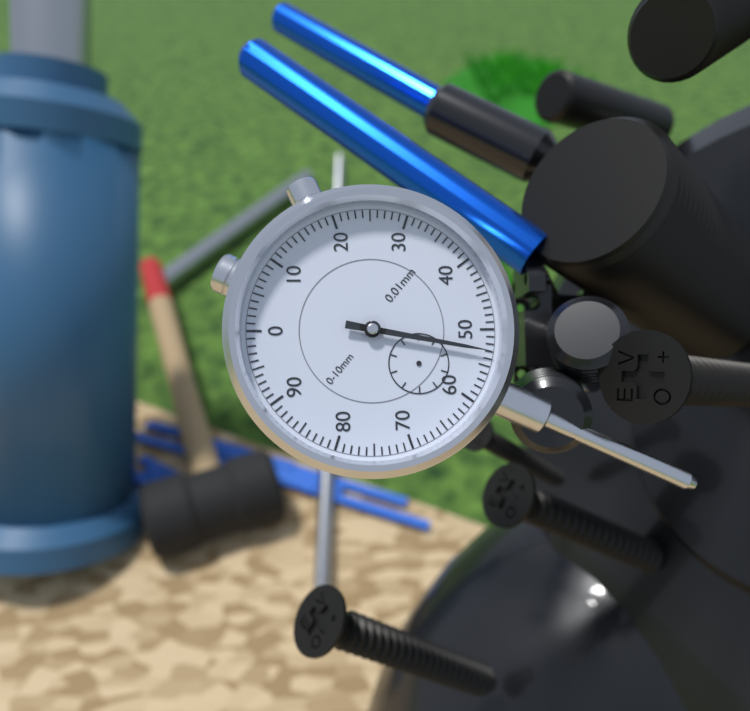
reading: 0.53 mm
